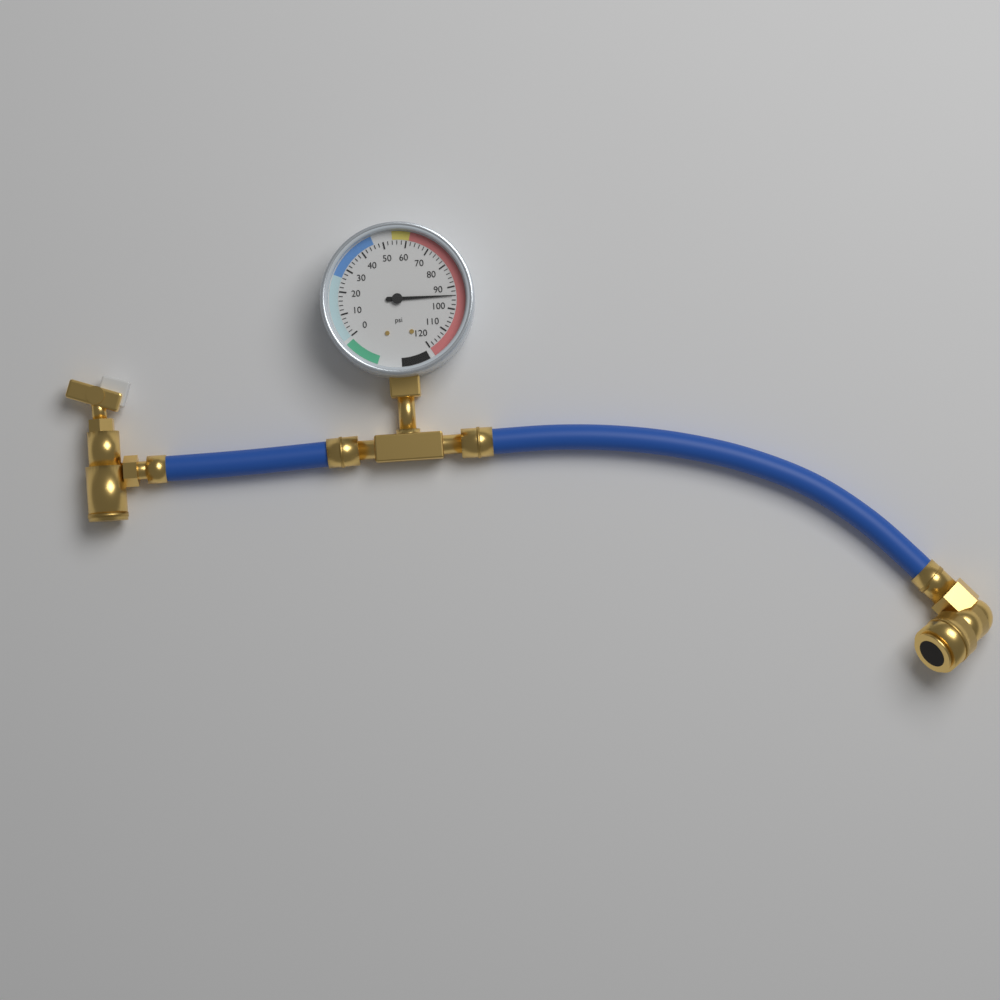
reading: 94 psi
